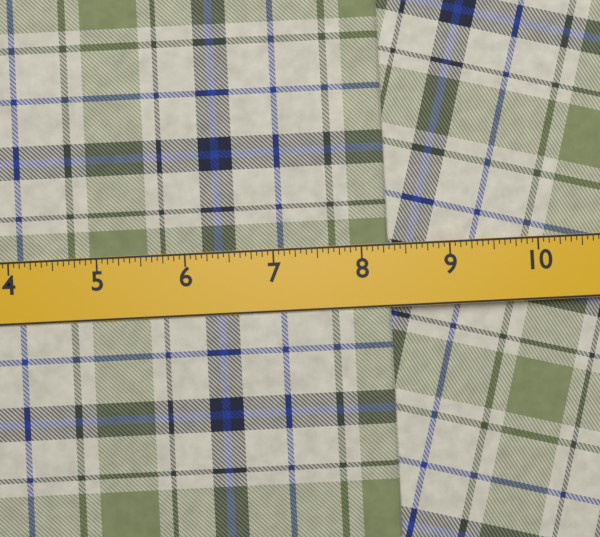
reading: 8.3125 in
